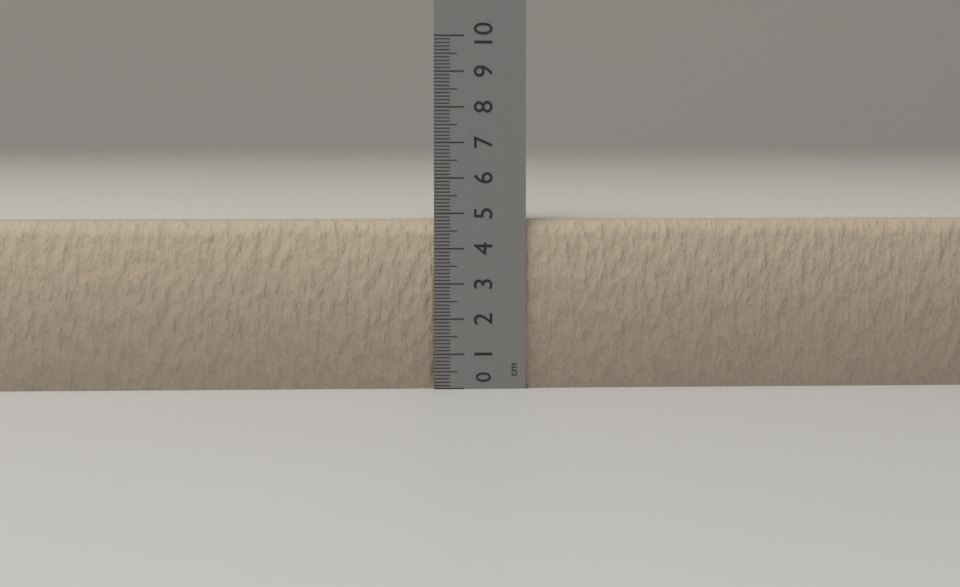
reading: 4.8 cm
